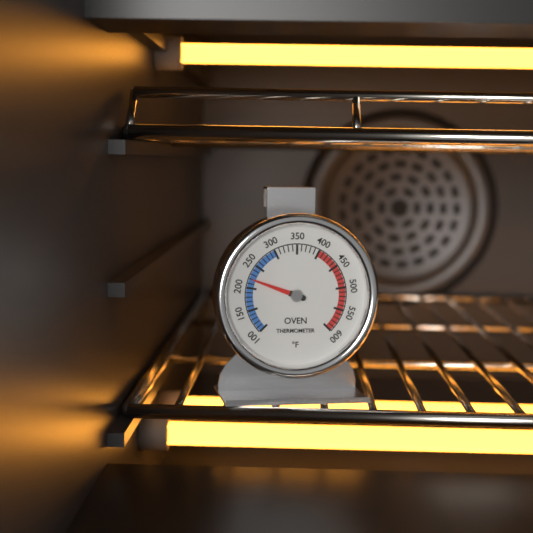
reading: 220 °F
